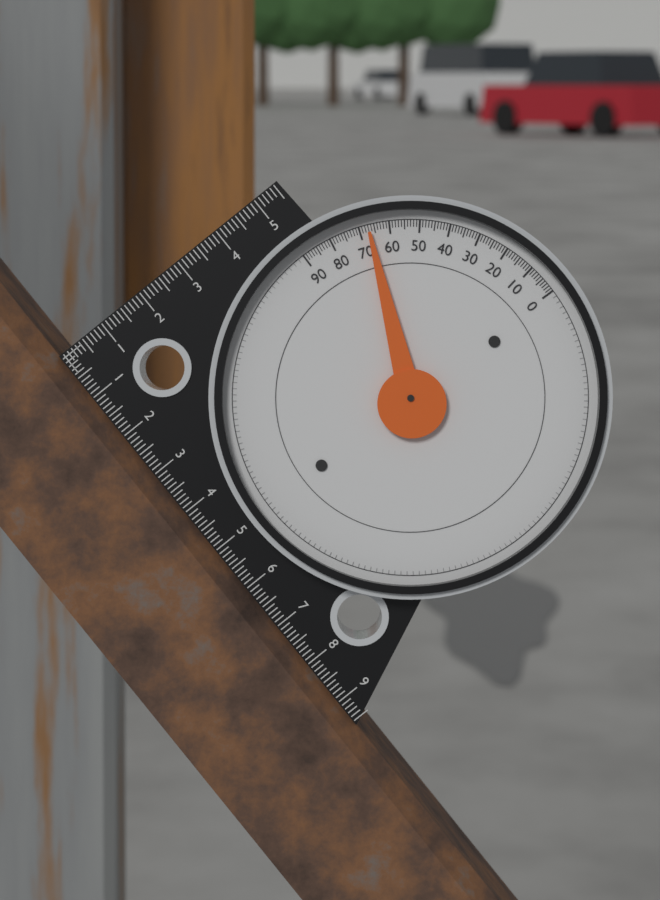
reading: 67 (no unit)
